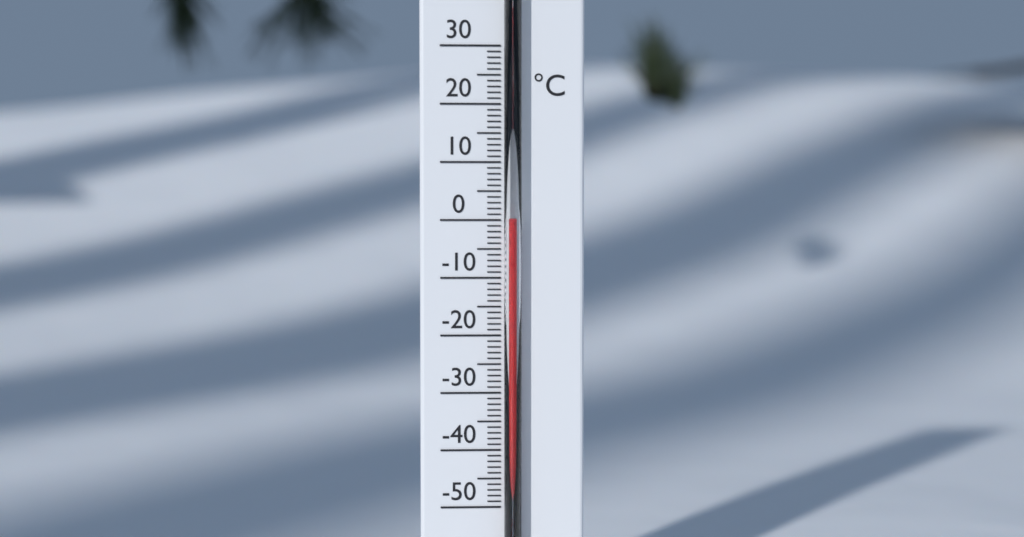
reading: 0 °C
